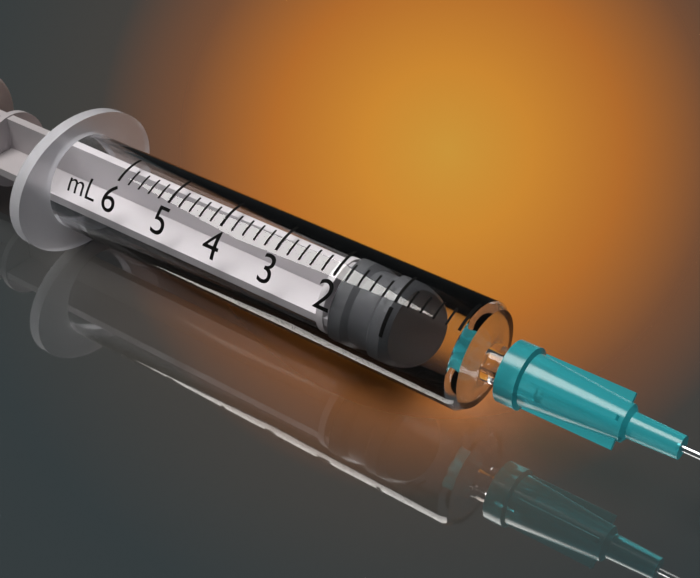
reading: 1.0 mL
